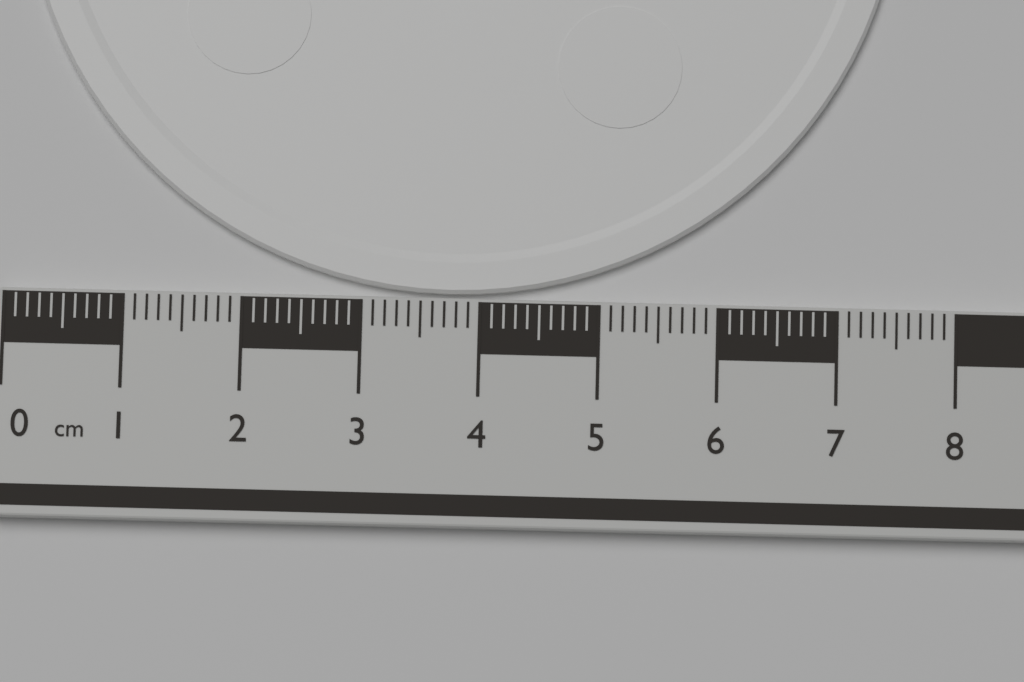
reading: 7.5 cm
